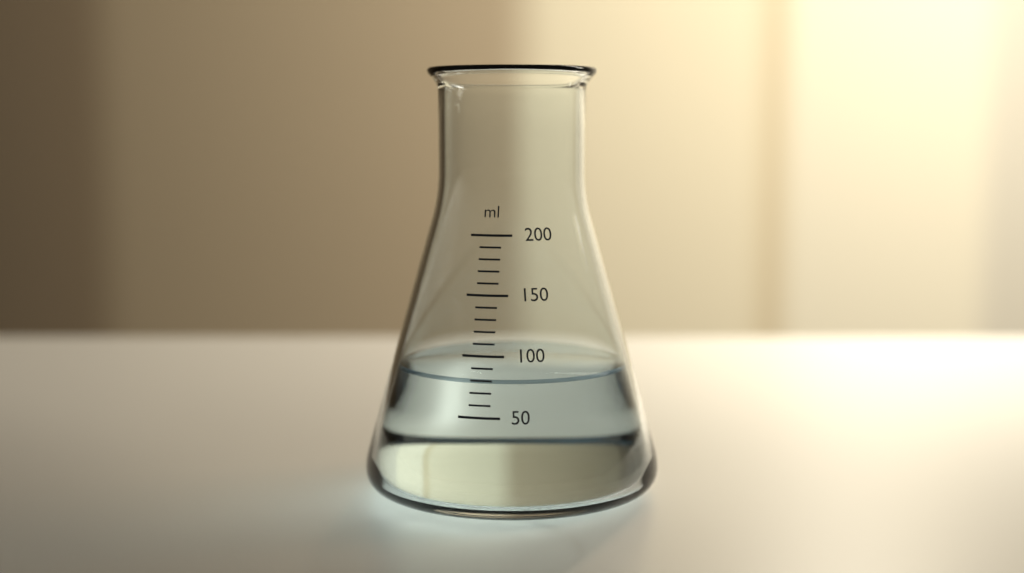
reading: 80 ml
